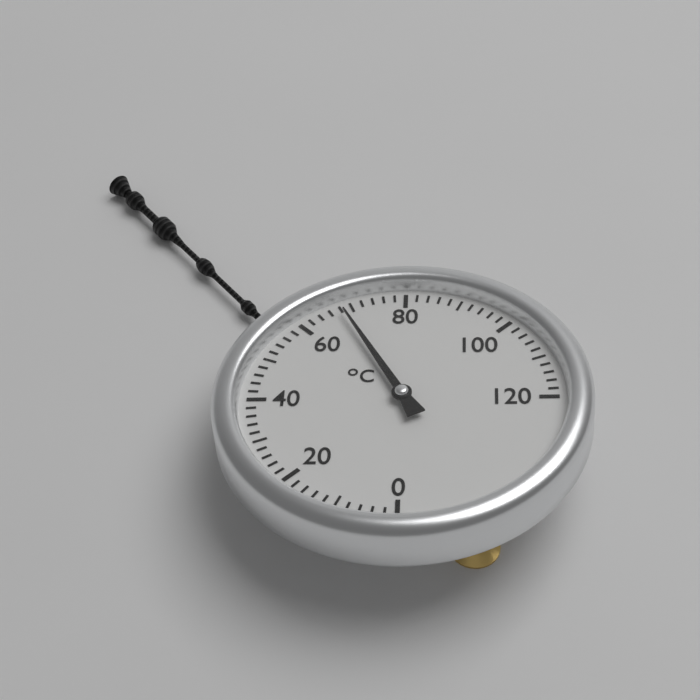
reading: 68 °C
